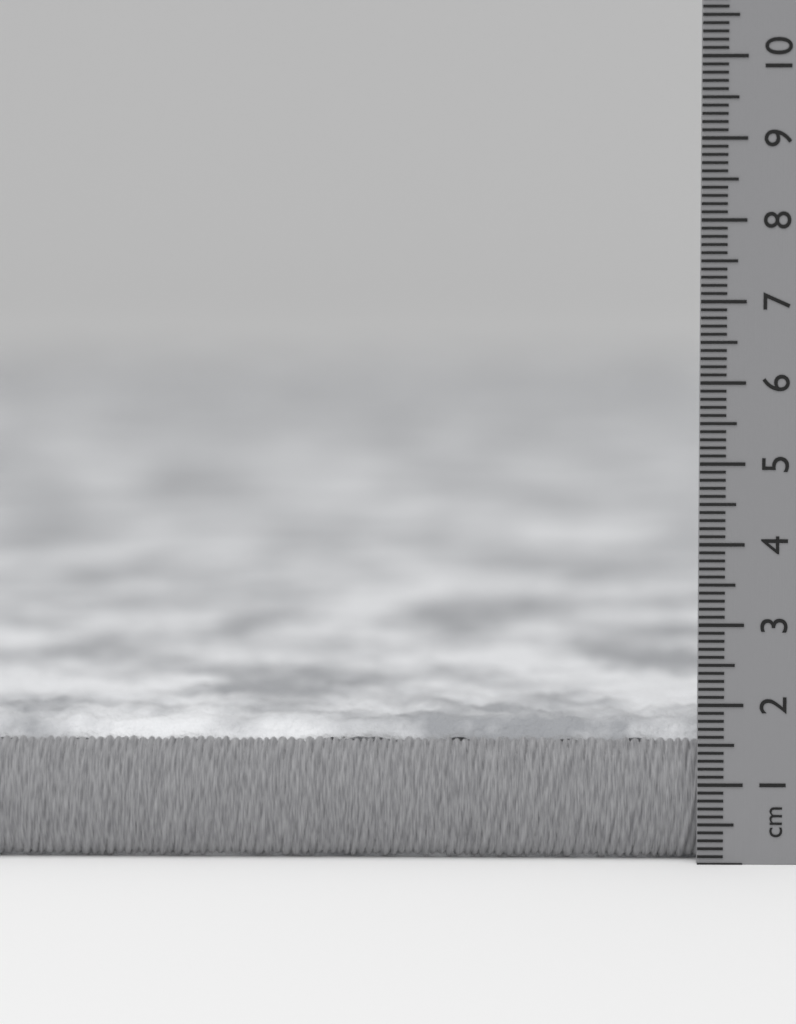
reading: 1.8 cm
